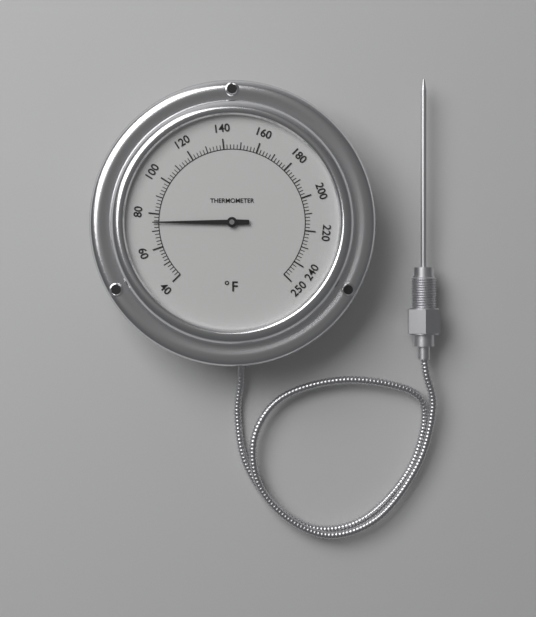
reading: 75 °F
